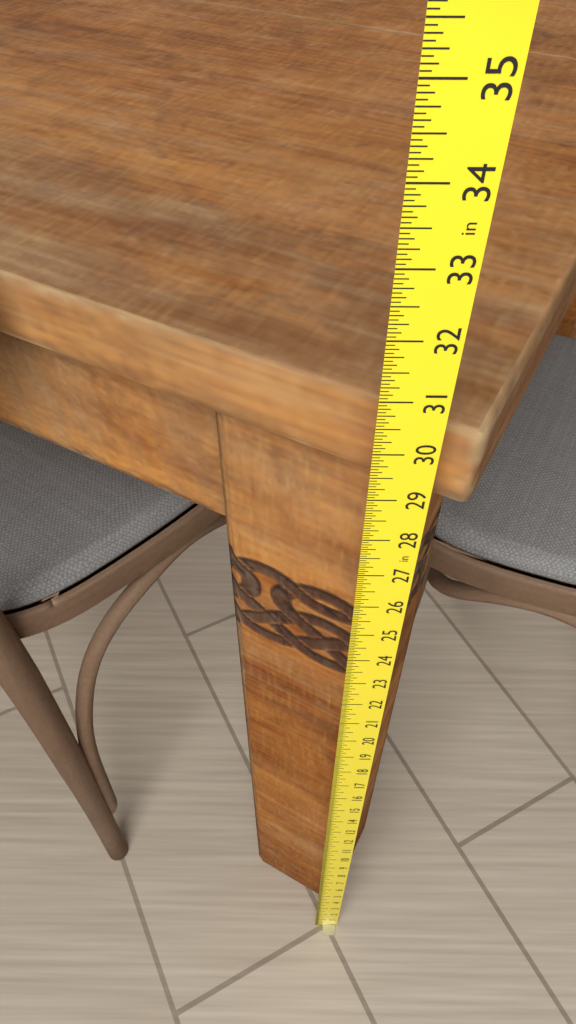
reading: 30.3125 in
